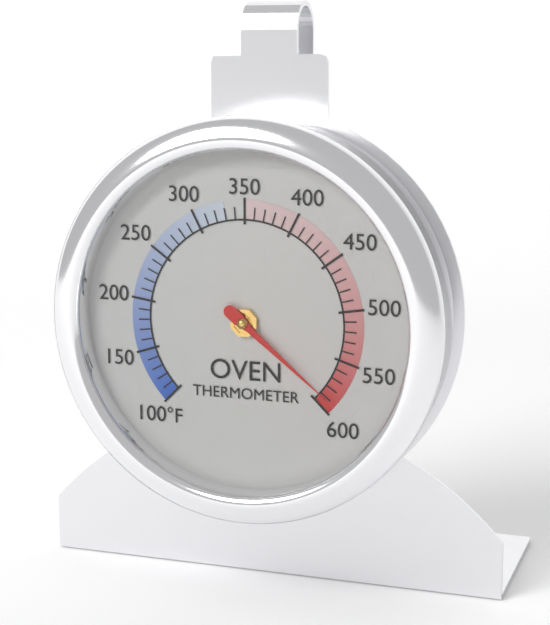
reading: 590 °F
